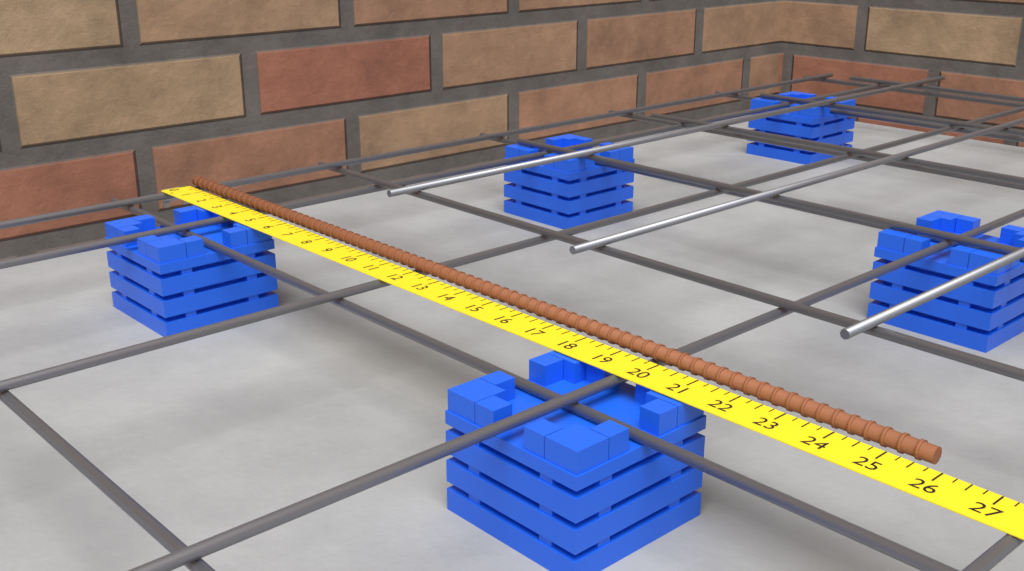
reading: 25.75 in
